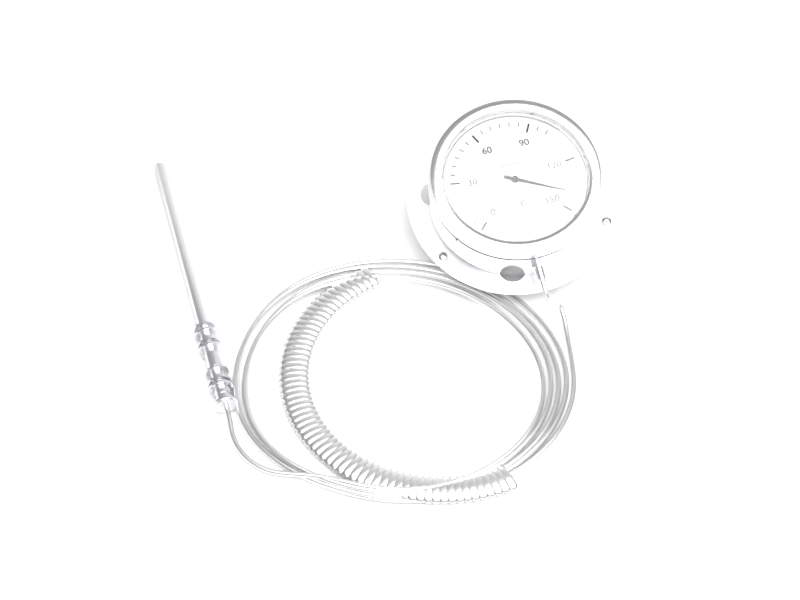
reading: 140 °C
